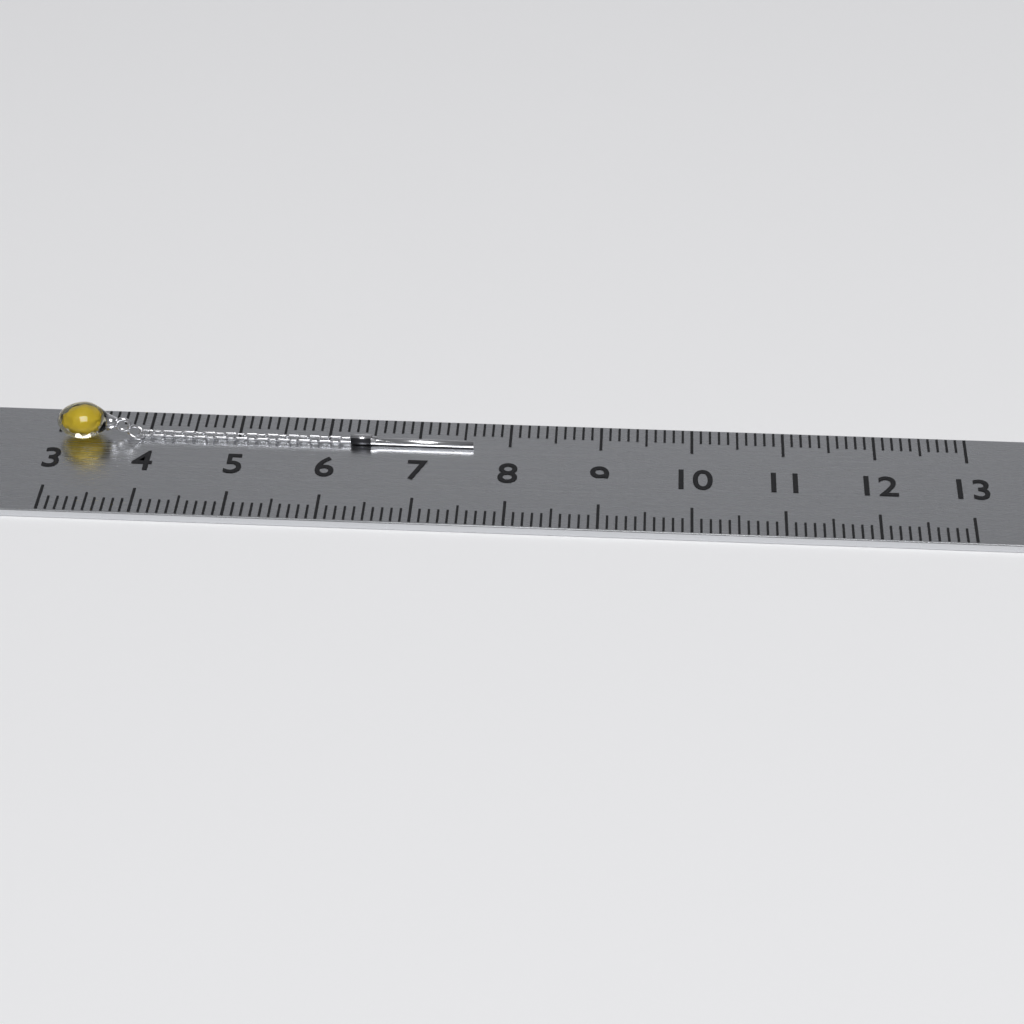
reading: 7.6 (no unit)
